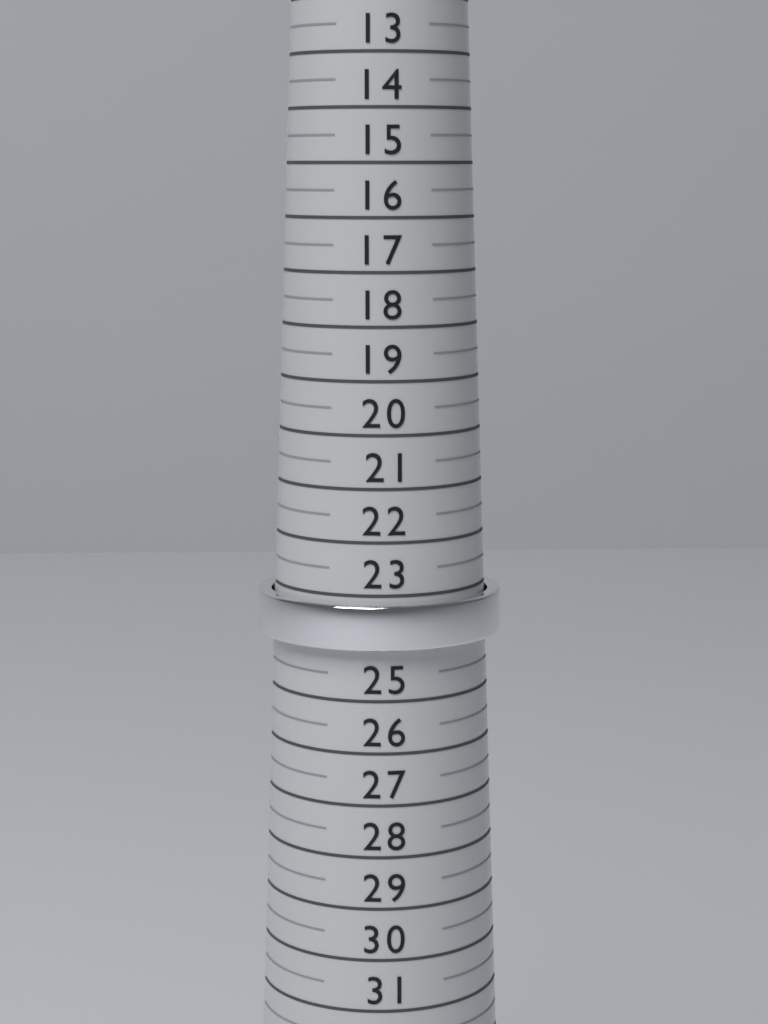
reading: 24.0 (no unit)
